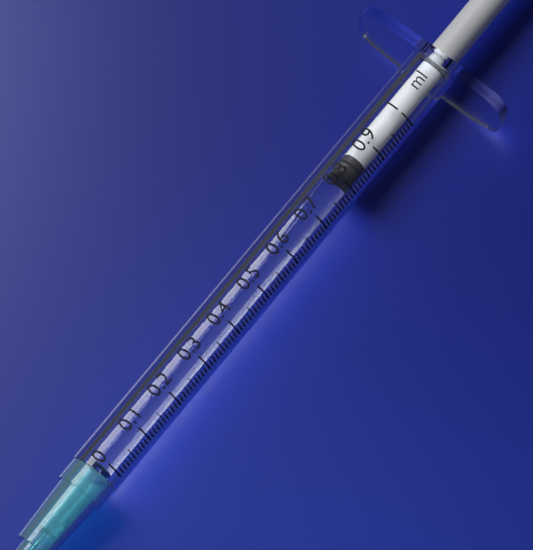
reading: 0.81 ml
